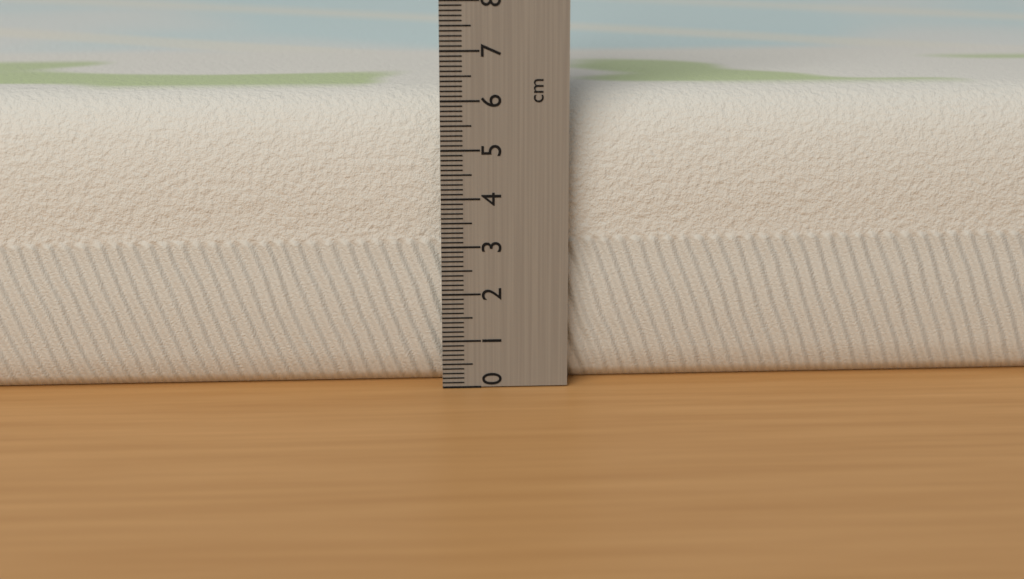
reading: 6.1 cm
